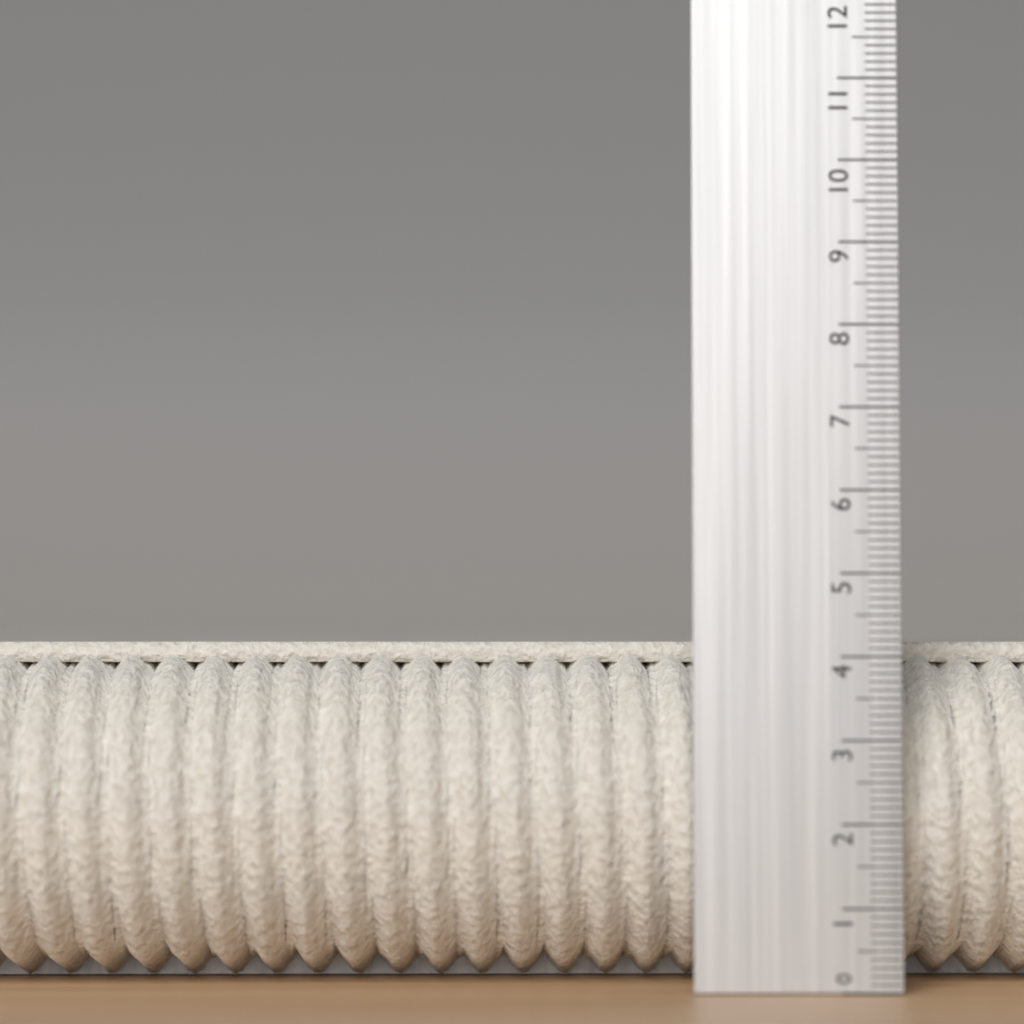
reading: 4.2 (no unit)
